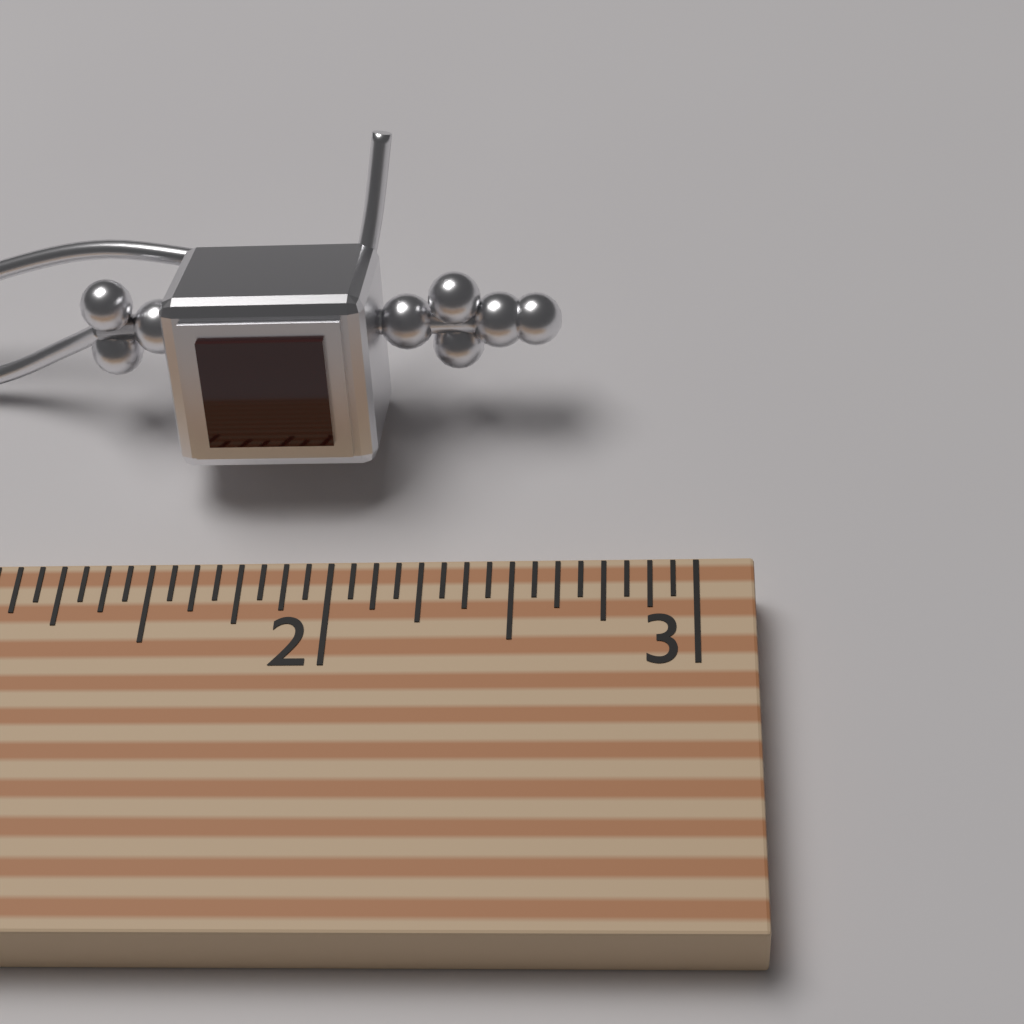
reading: 2.6250 (no unit)
